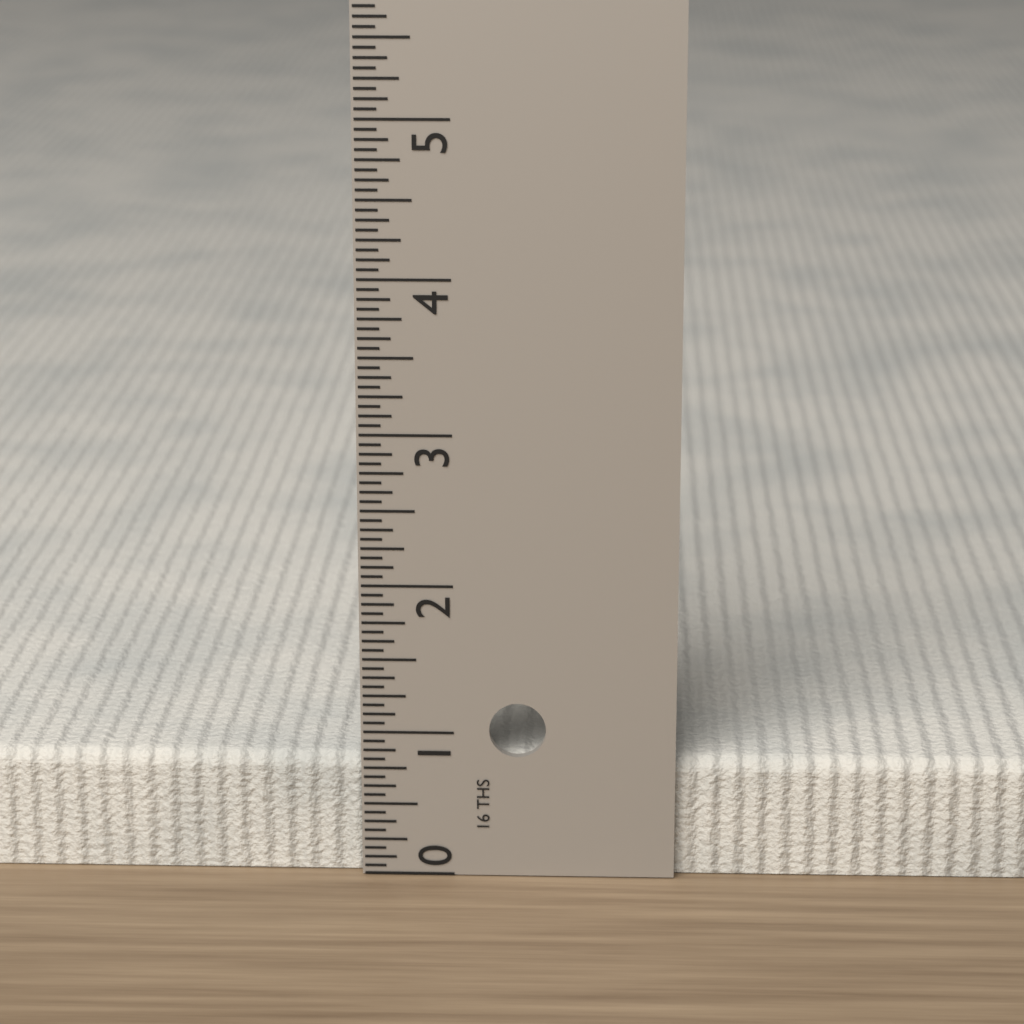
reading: 0.8125 in
